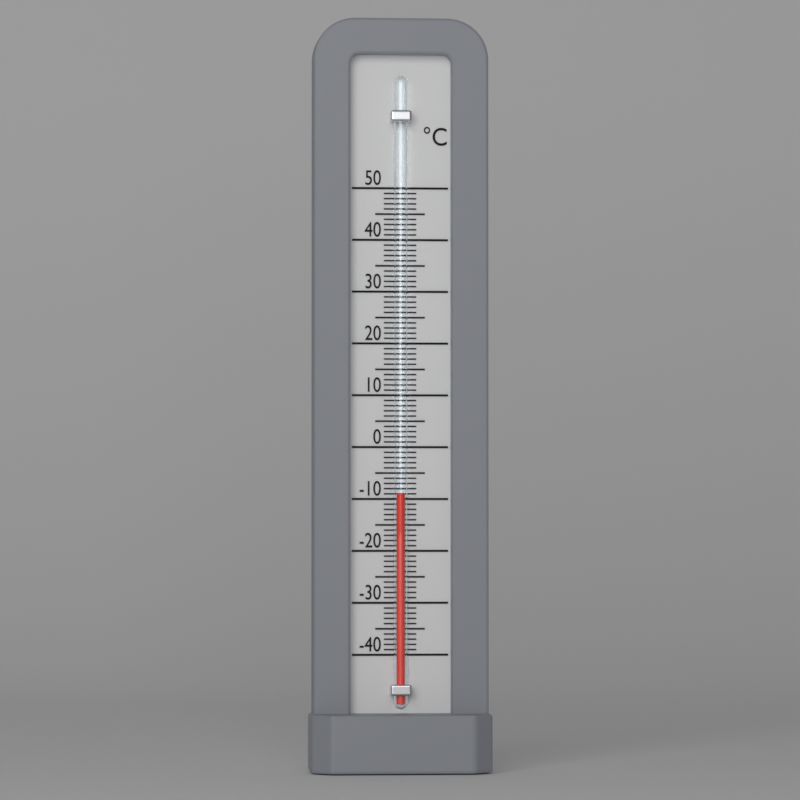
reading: -9 °C
